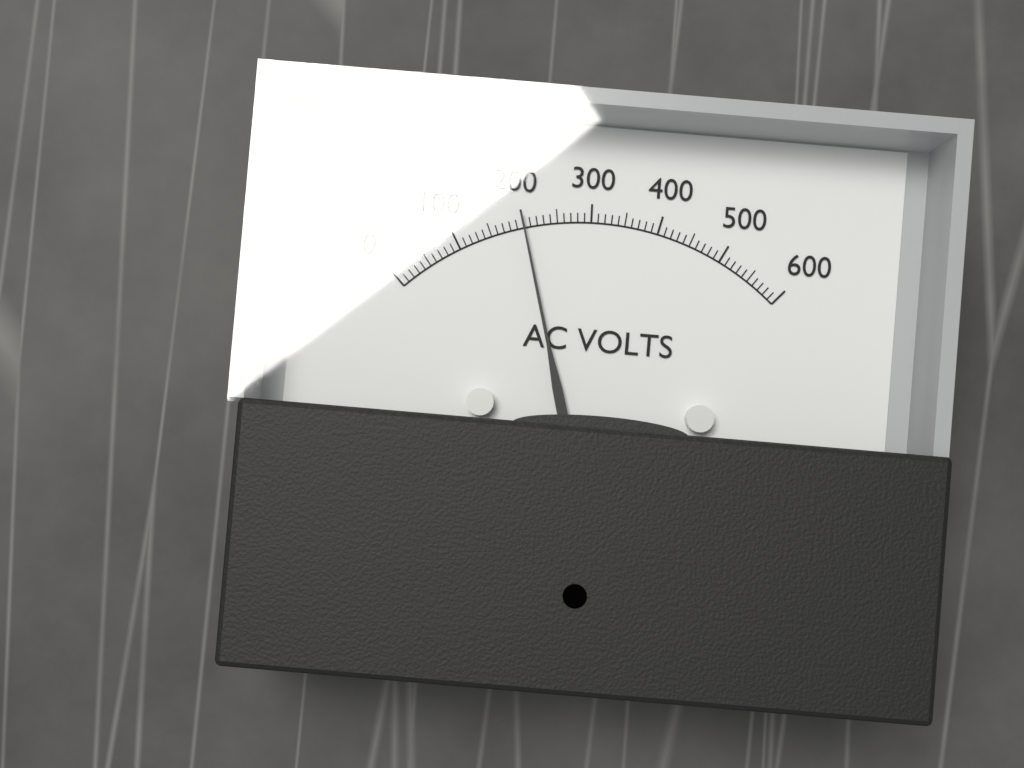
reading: 200 V
